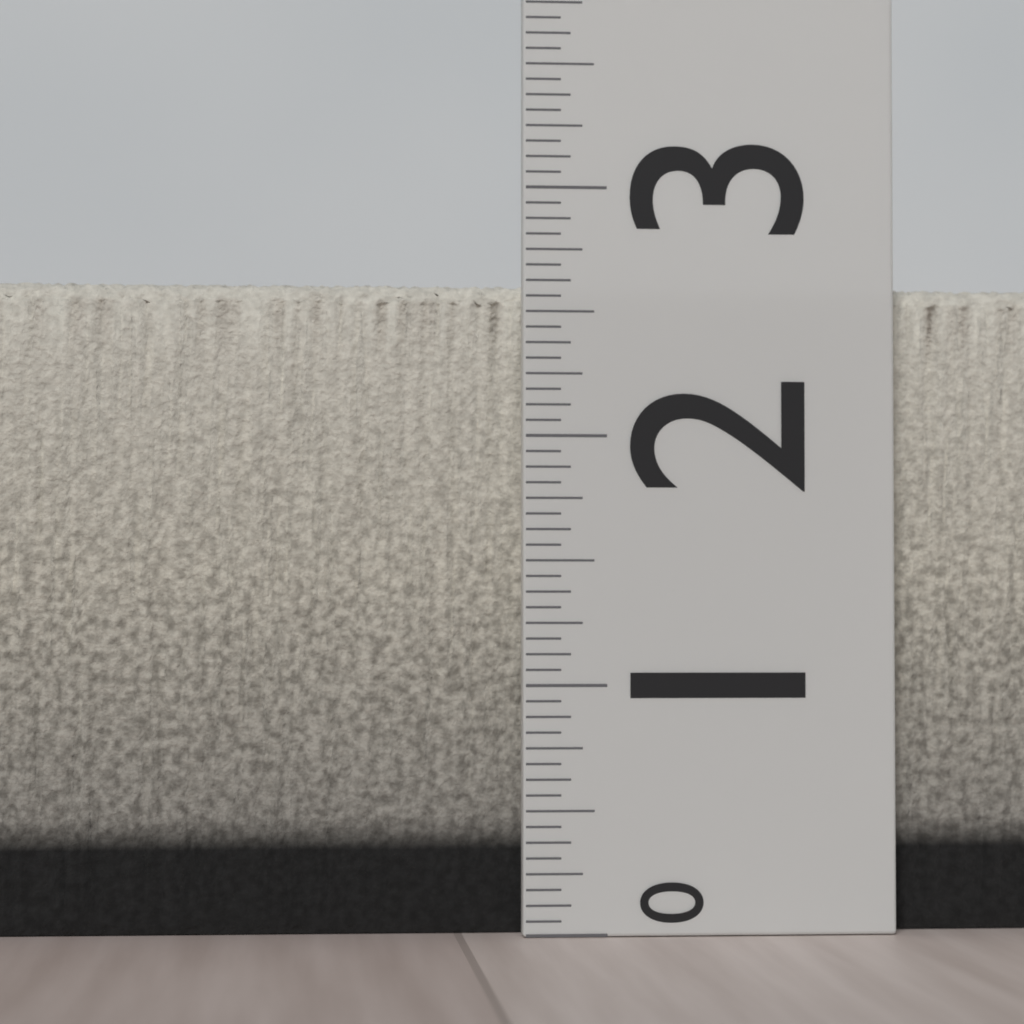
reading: 2.6250 (no unit)
